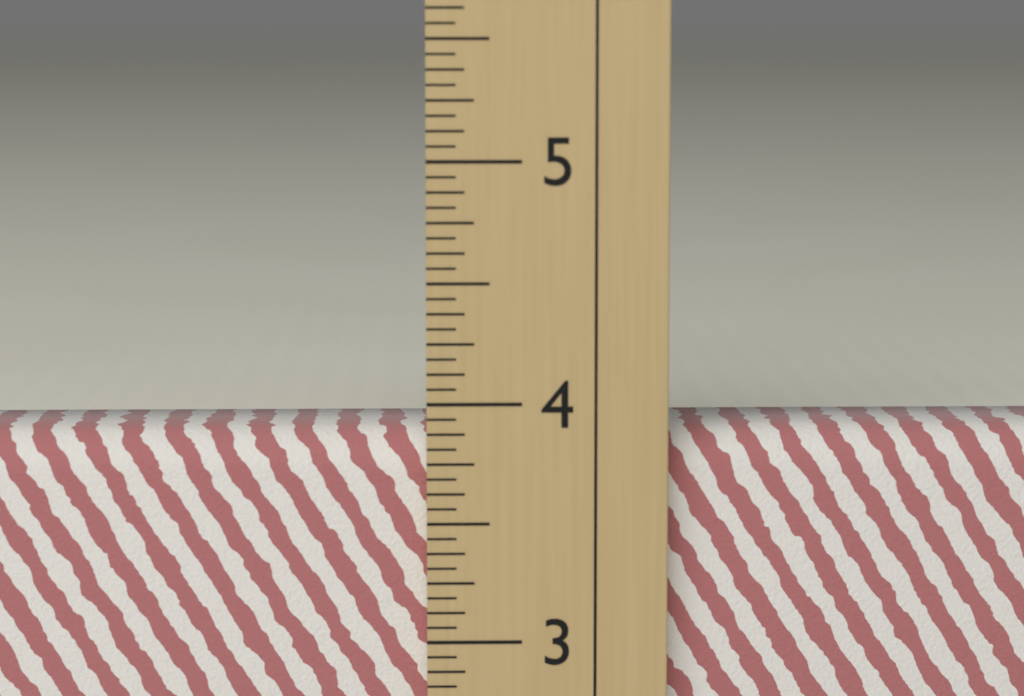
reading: 3.8750 in
